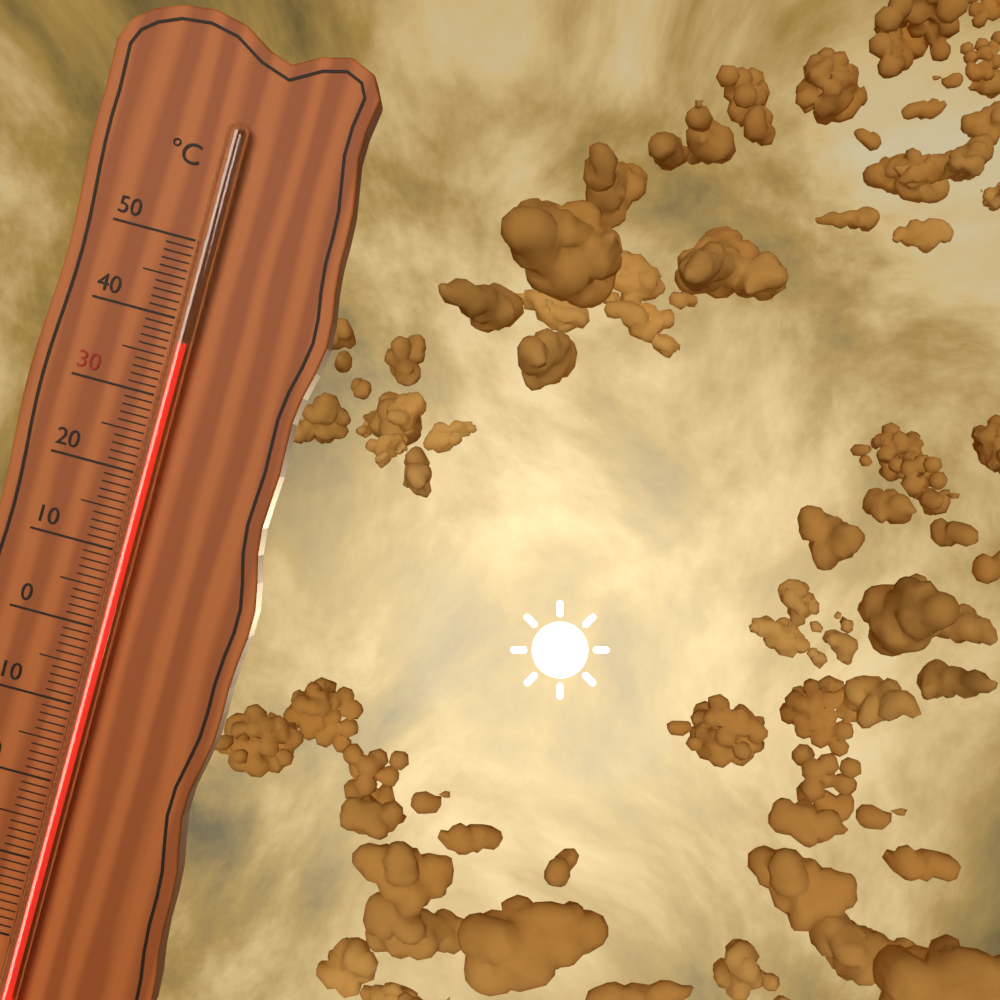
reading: 37 °C
